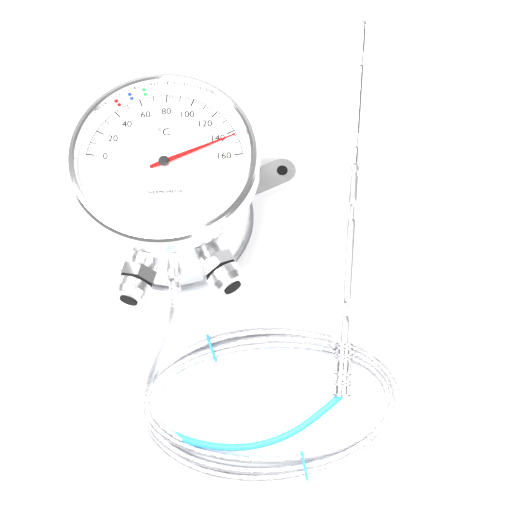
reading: 144 °C
